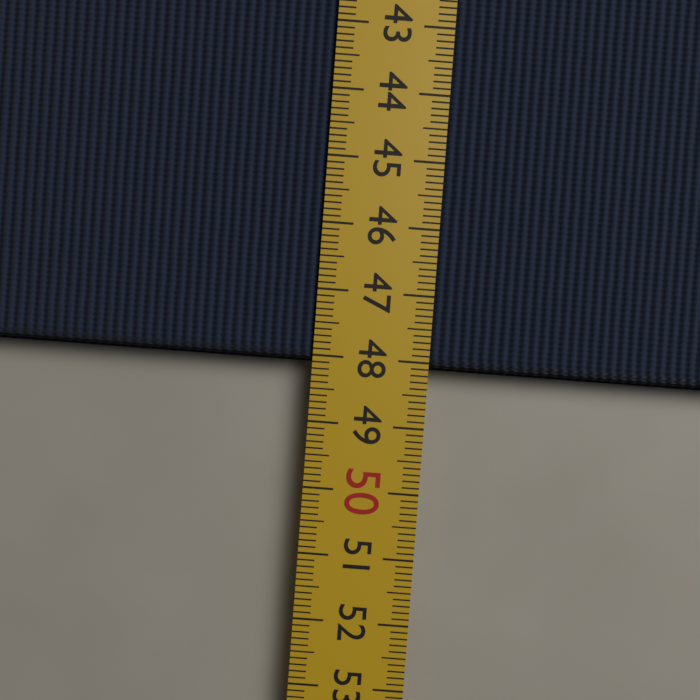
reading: 48.1 cm
